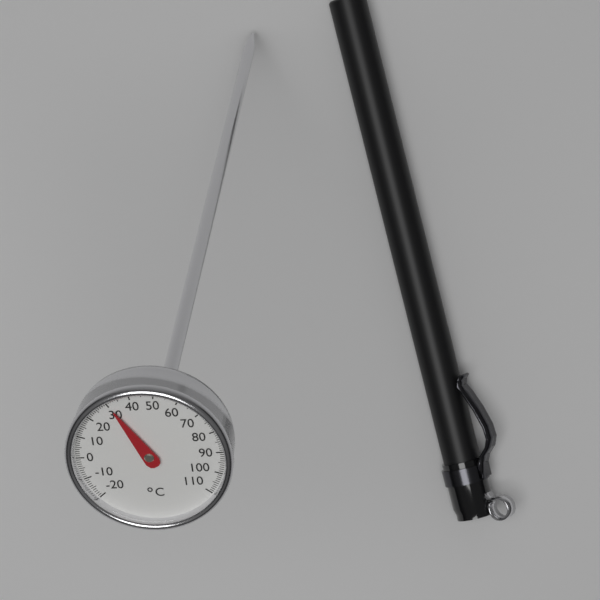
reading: 31 °C
